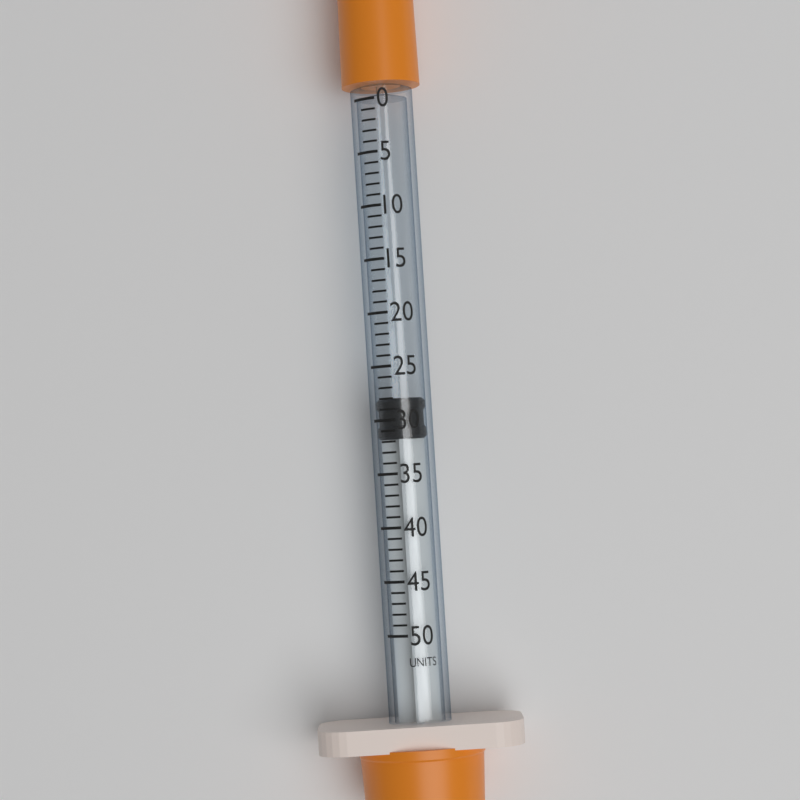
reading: 28 units
